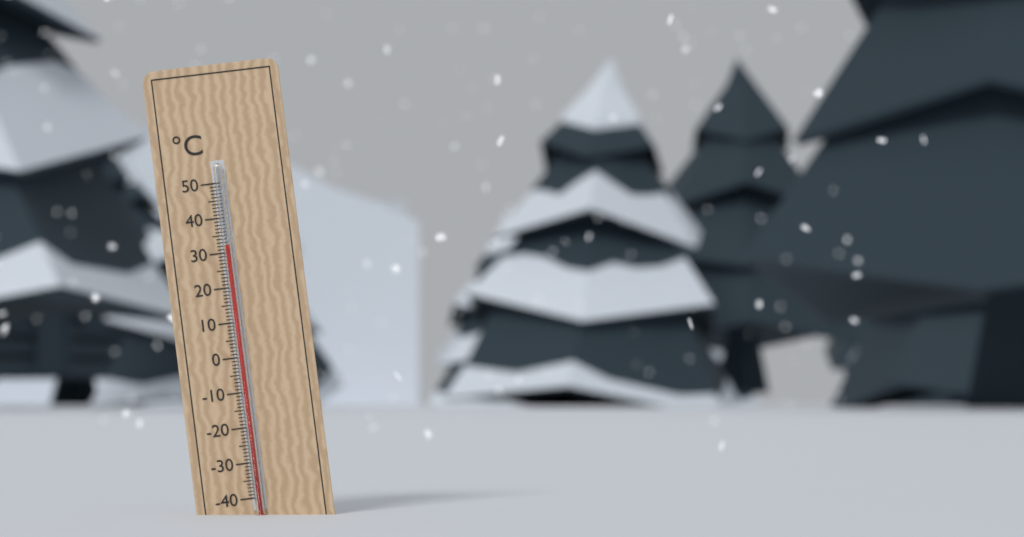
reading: 32 °C
